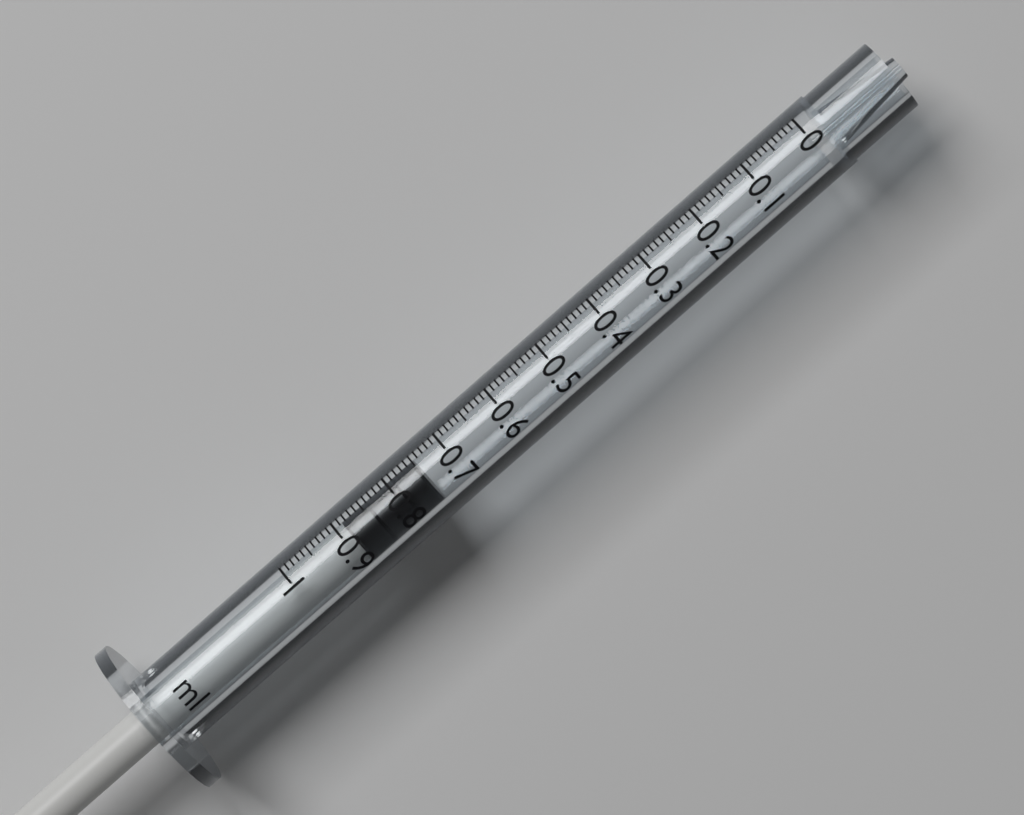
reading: 0.75 ml
